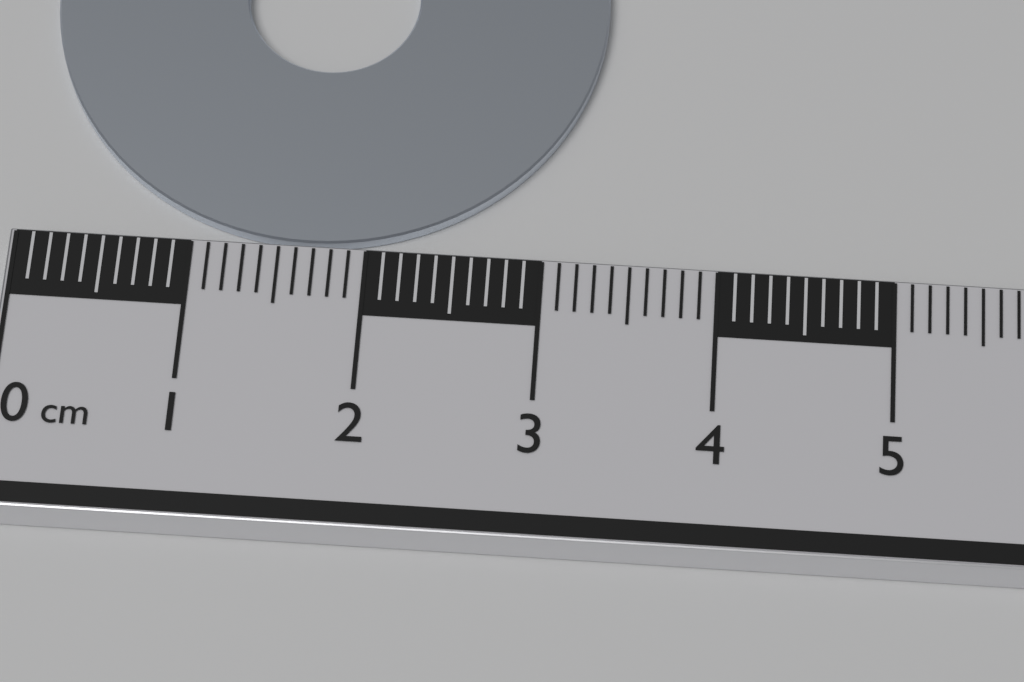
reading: 3.3 cm
